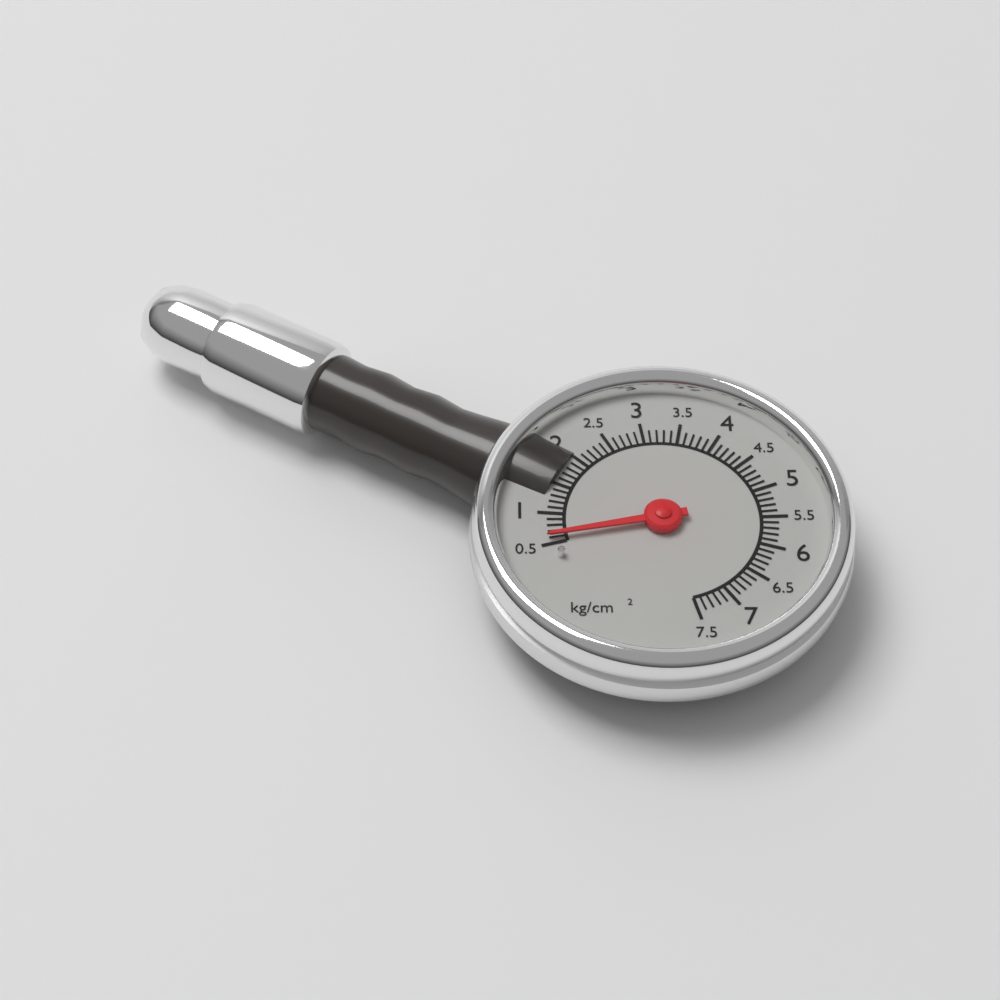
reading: 0.6 kg/cm²
